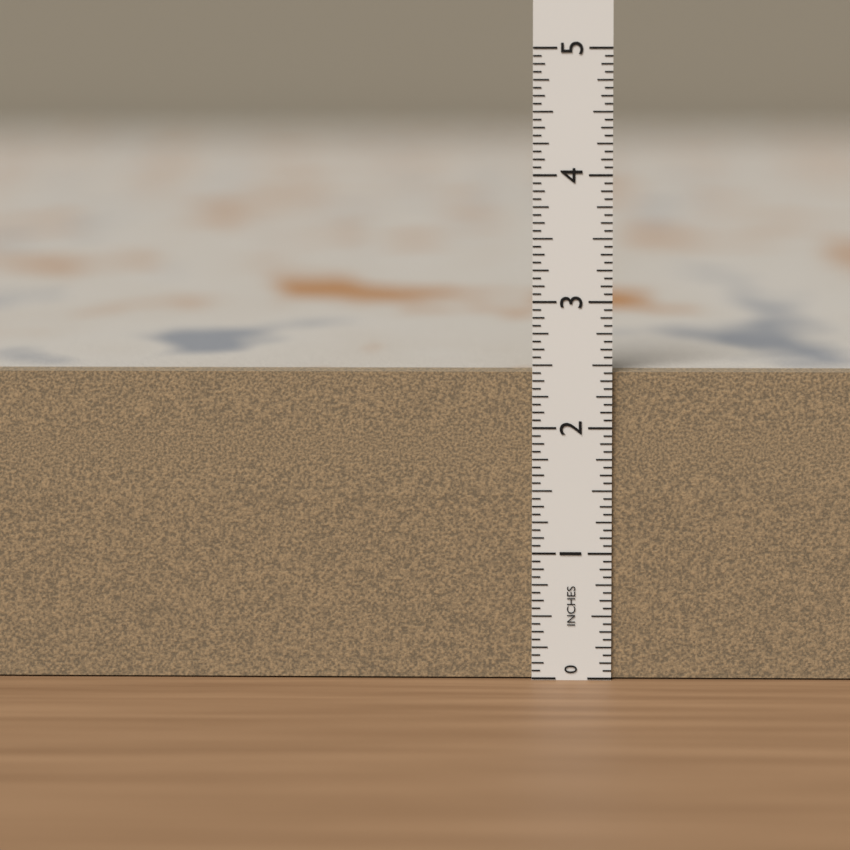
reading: 2.4375 in
